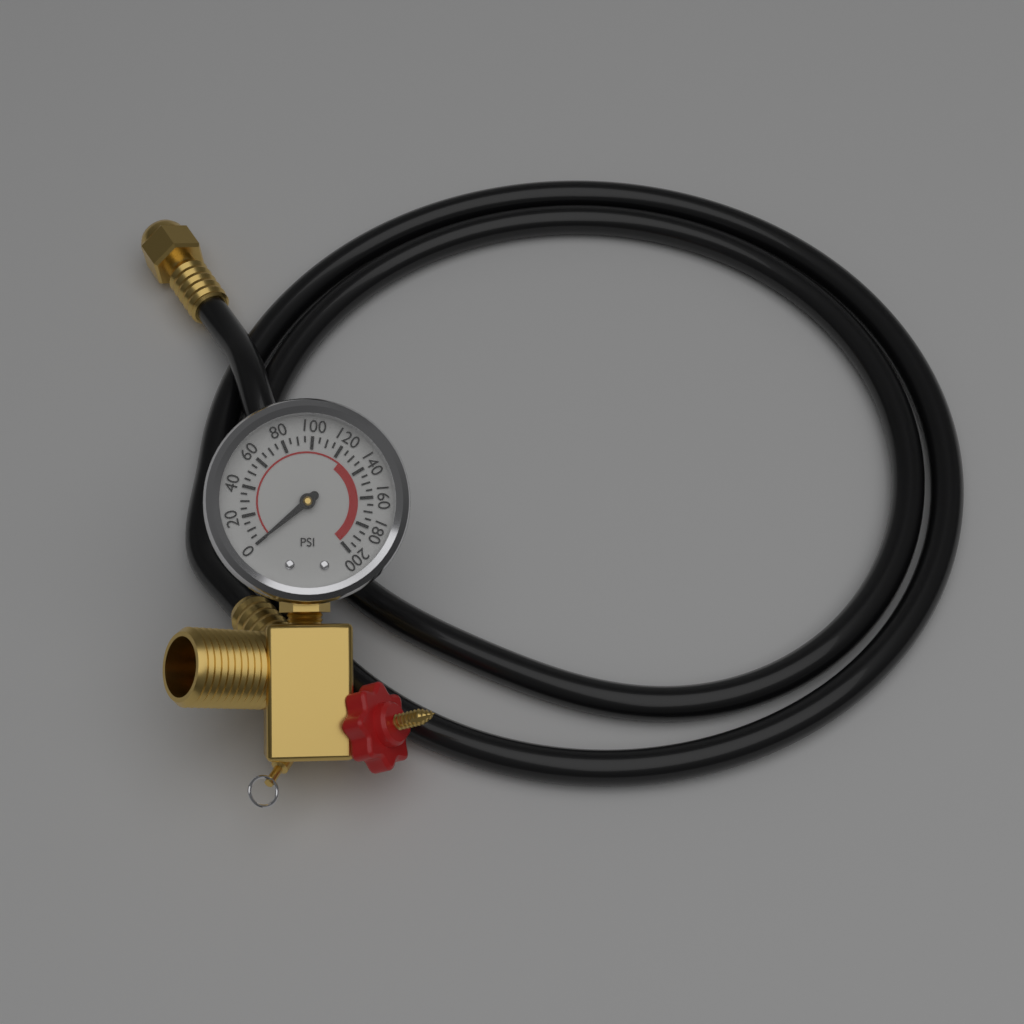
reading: 0 psi
